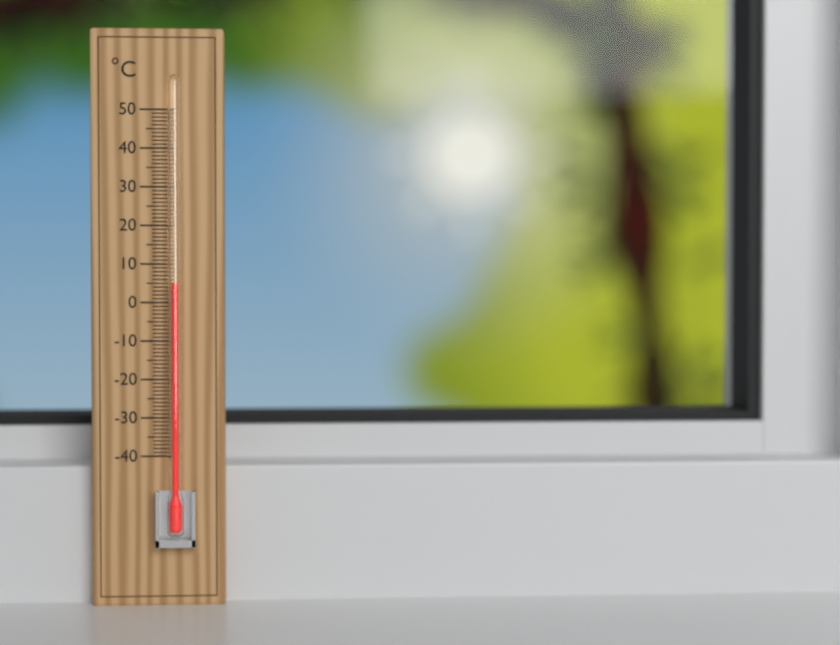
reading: 5 °C
